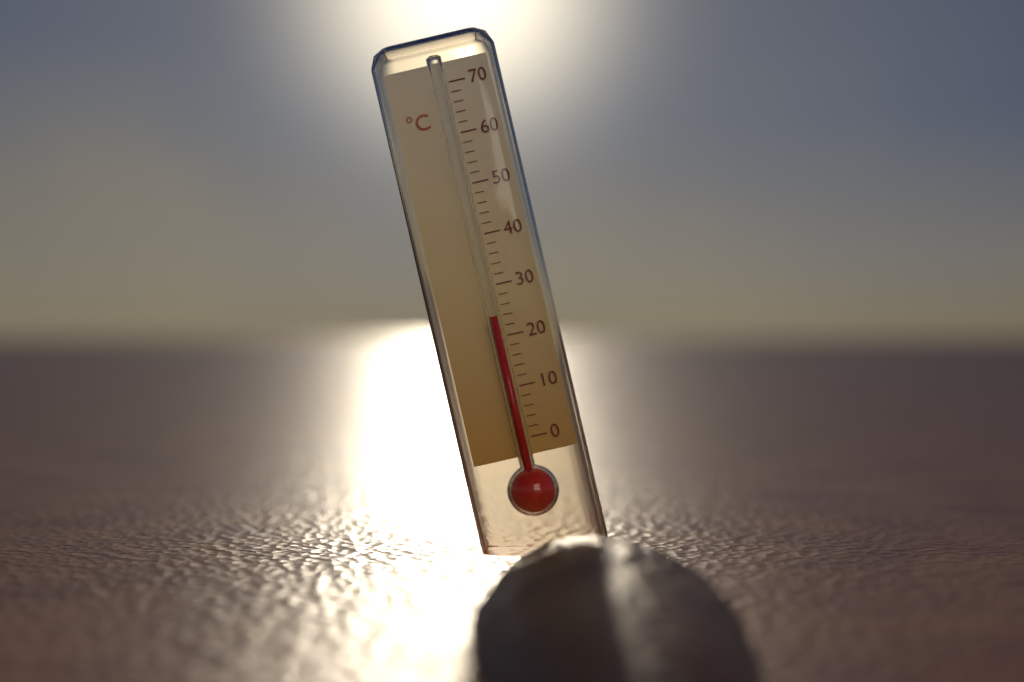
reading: 24 °C
